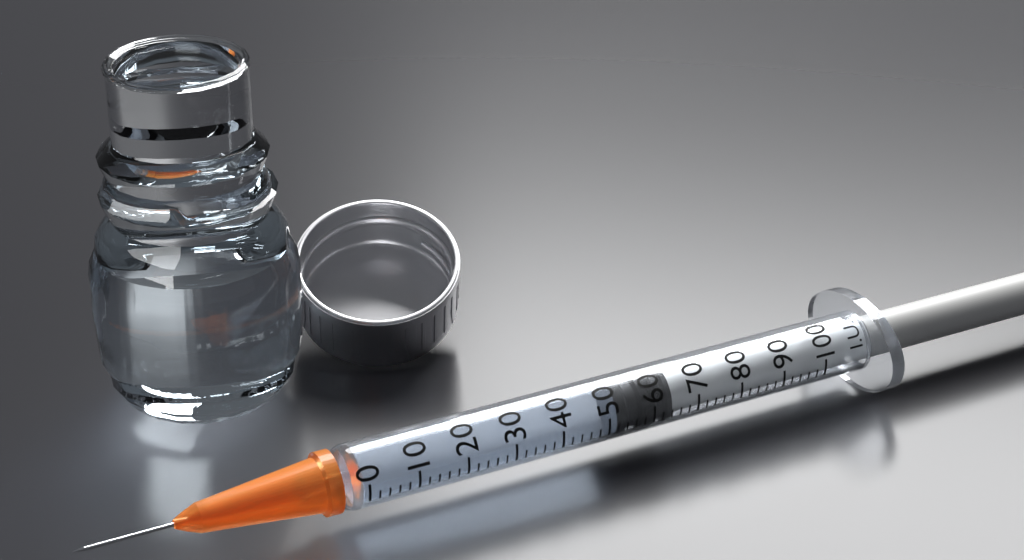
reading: 52 I.U.
